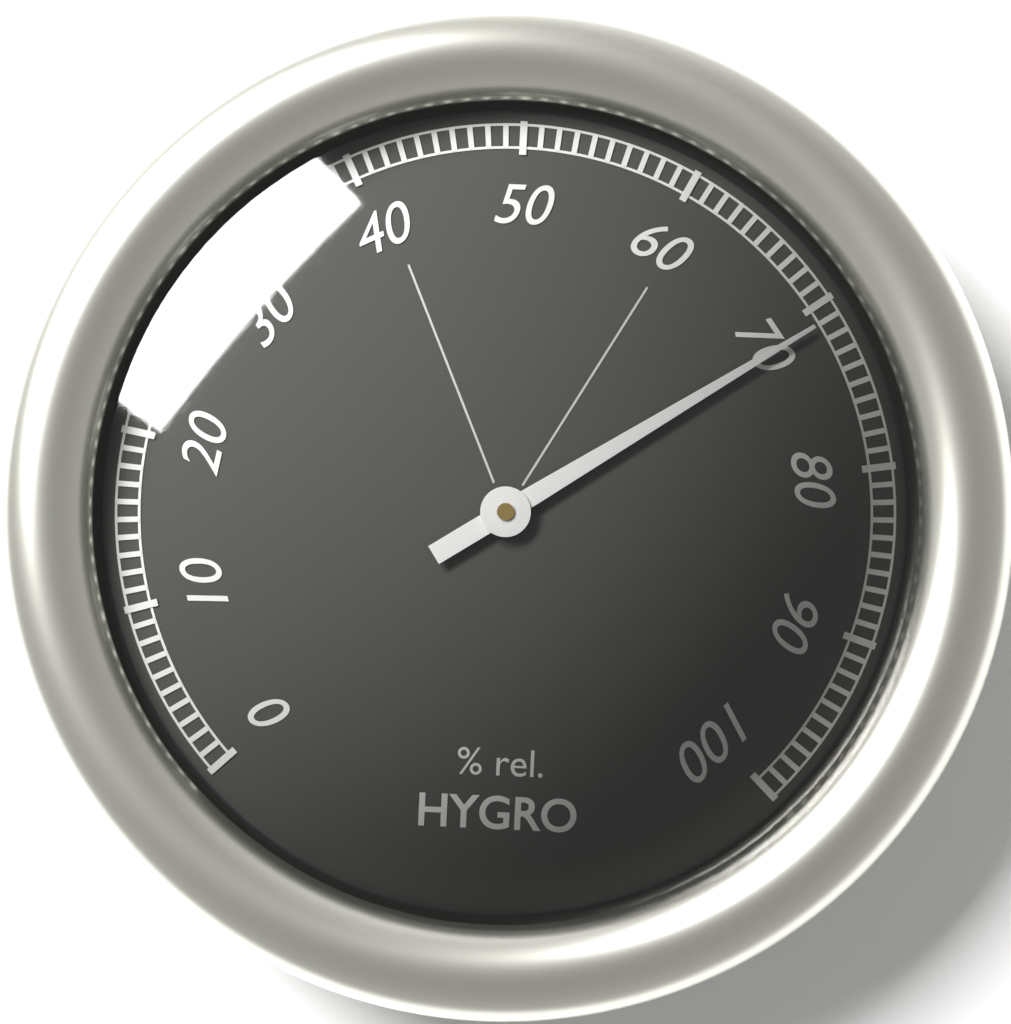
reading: 71 %
